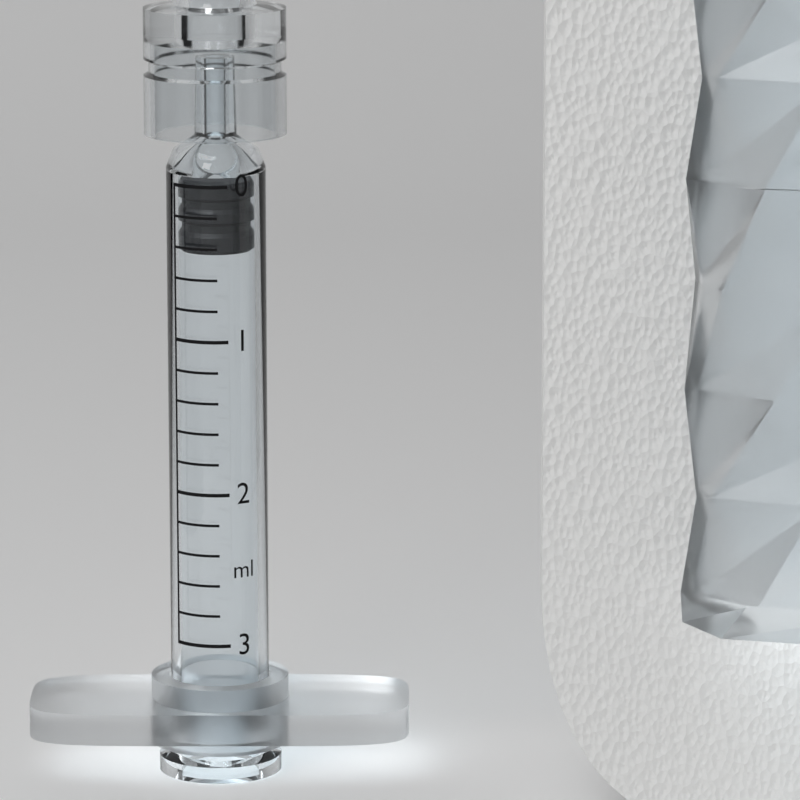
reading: 0.0 ml
